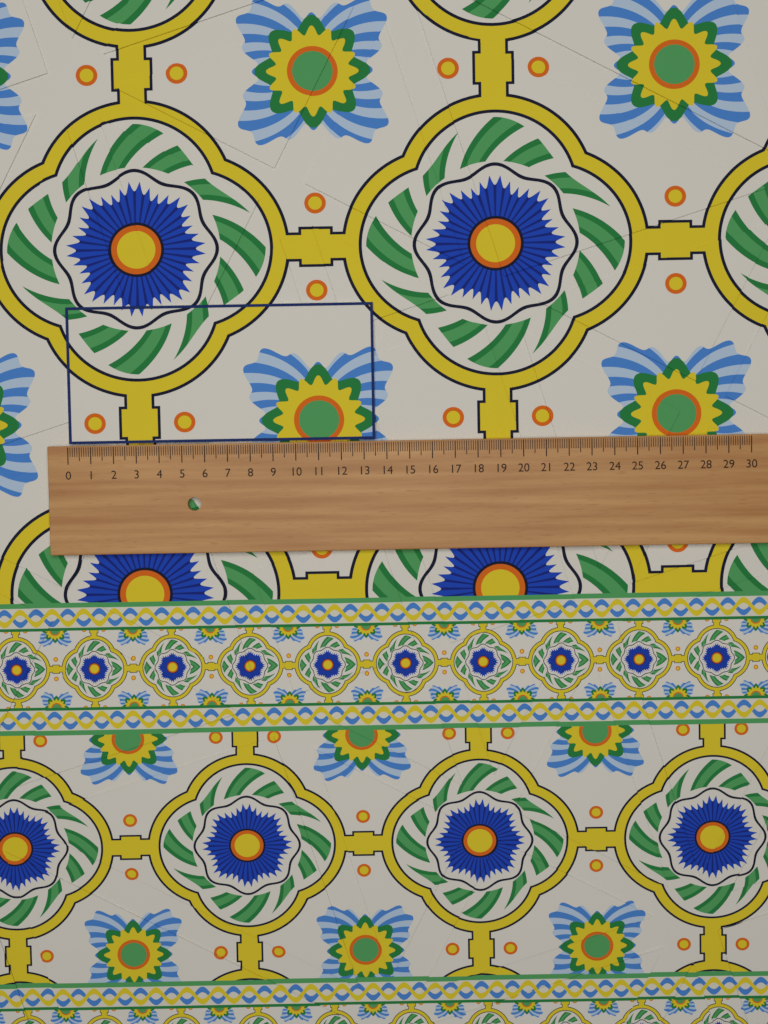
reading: 13.5 (no unit)
